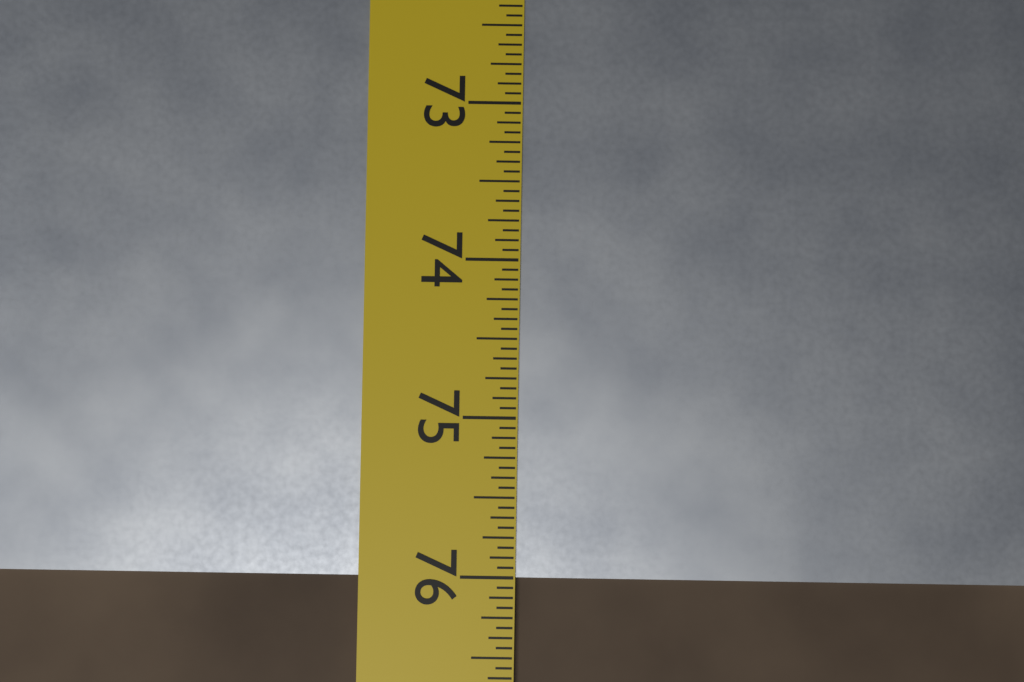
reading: 76.0000 in
